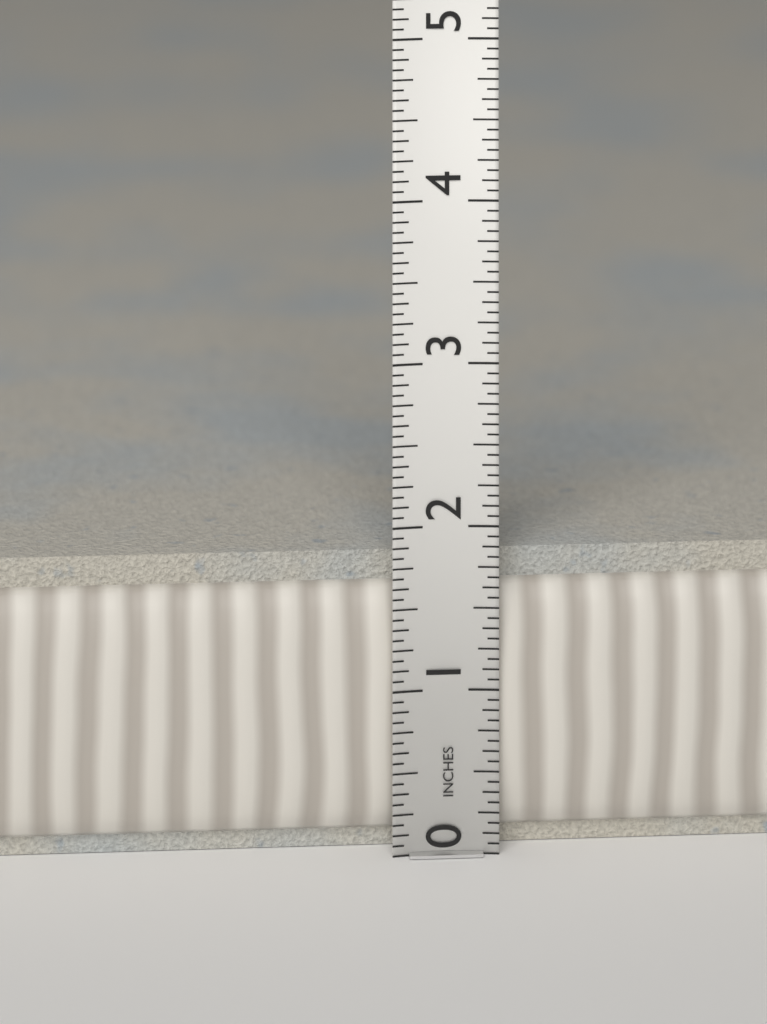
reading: 1.8125 in
